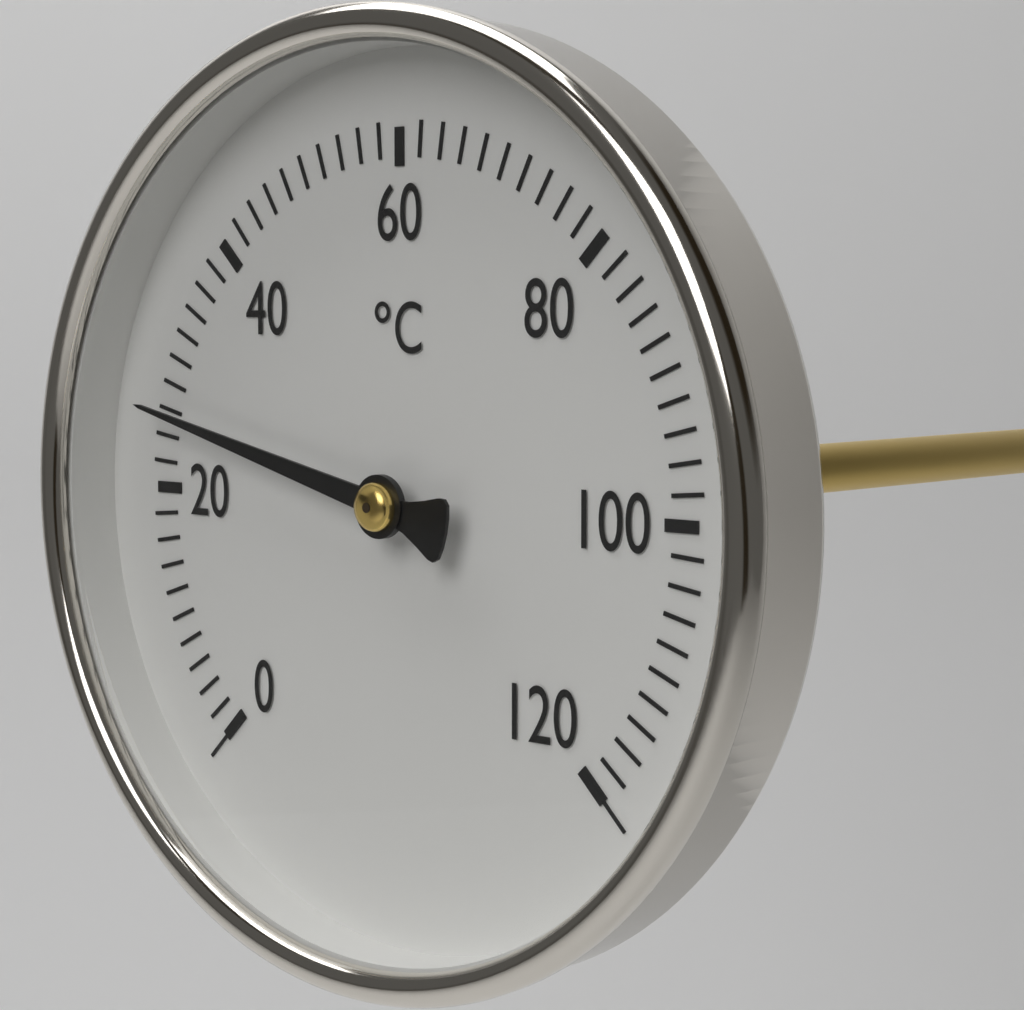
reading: 26 °C
